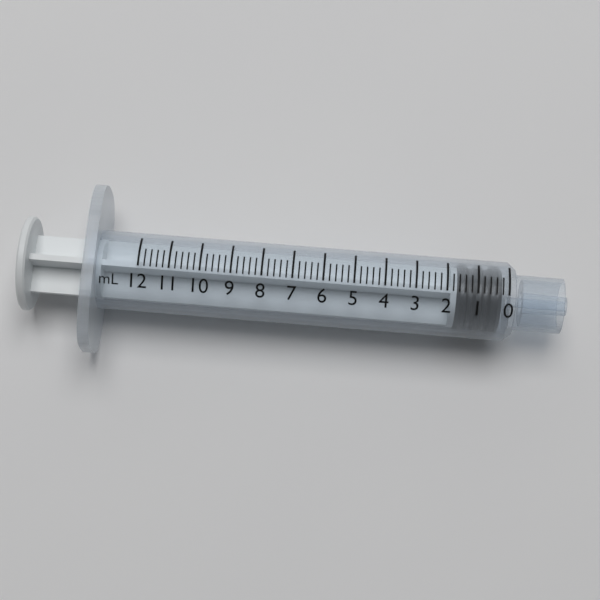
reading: 0.2 mL
